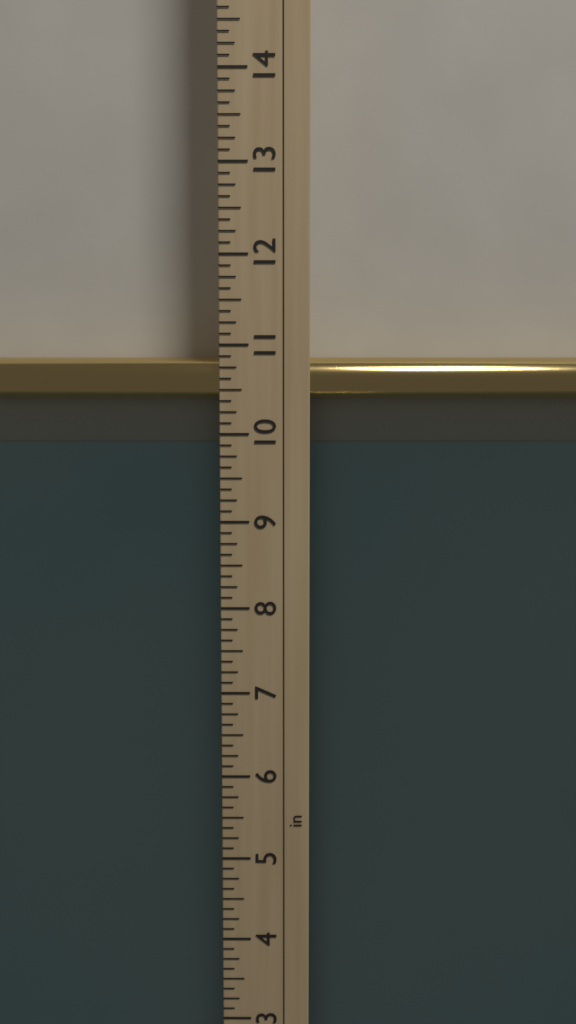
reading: 10.875 in
